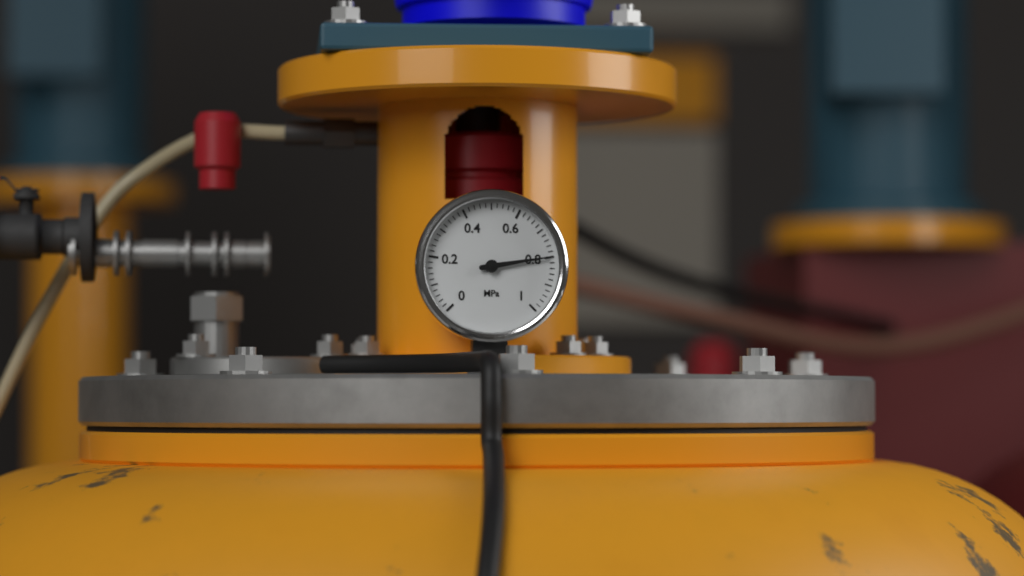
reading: 0.80 MPa
